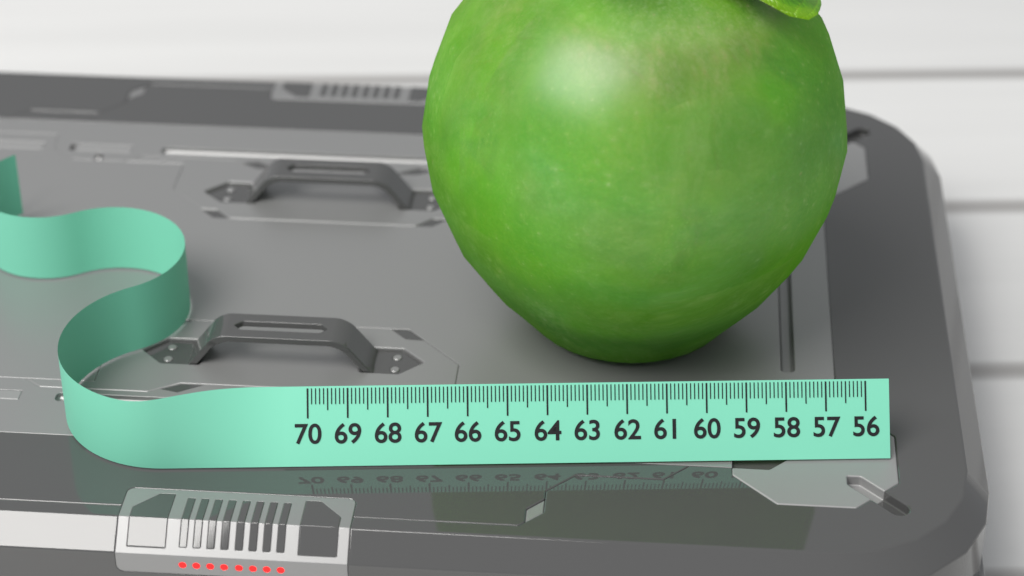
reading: 67.1 (no unit)
